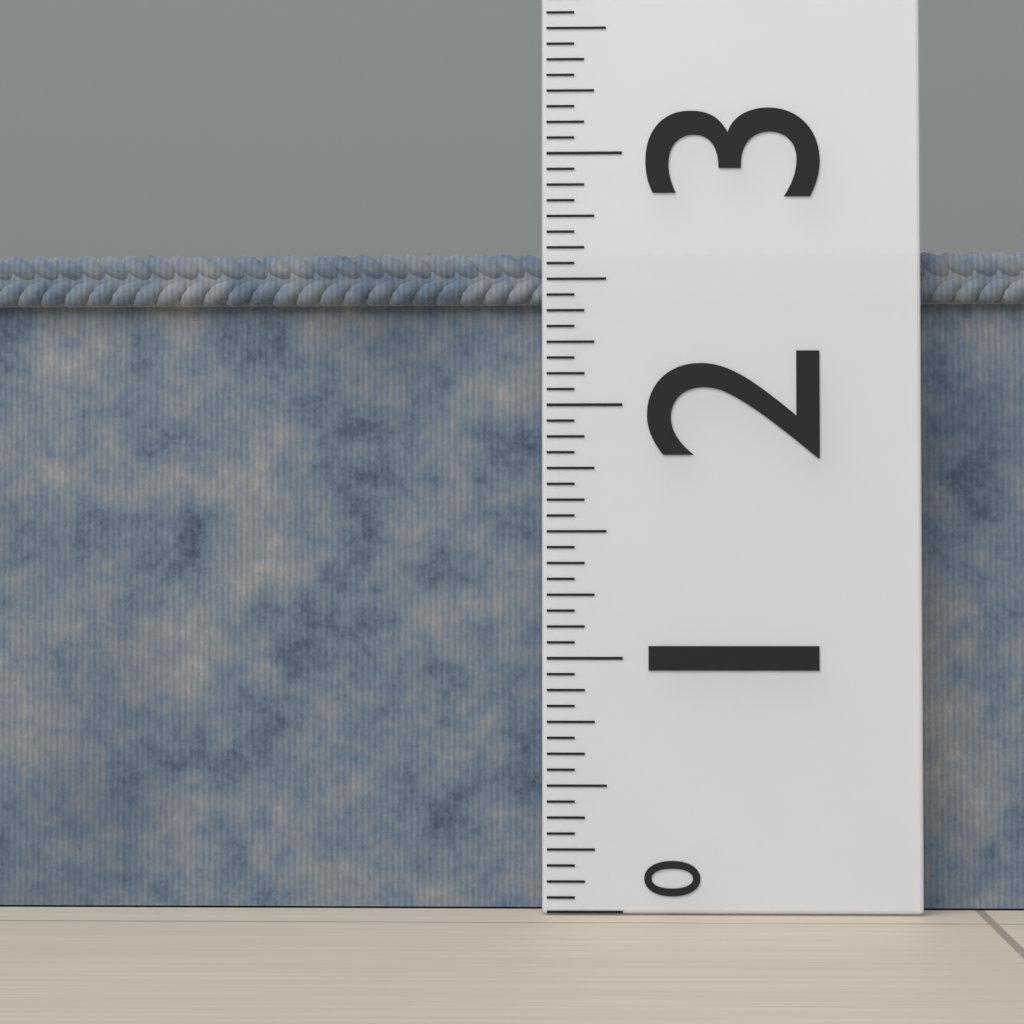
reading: 2.6250 (no unit)
